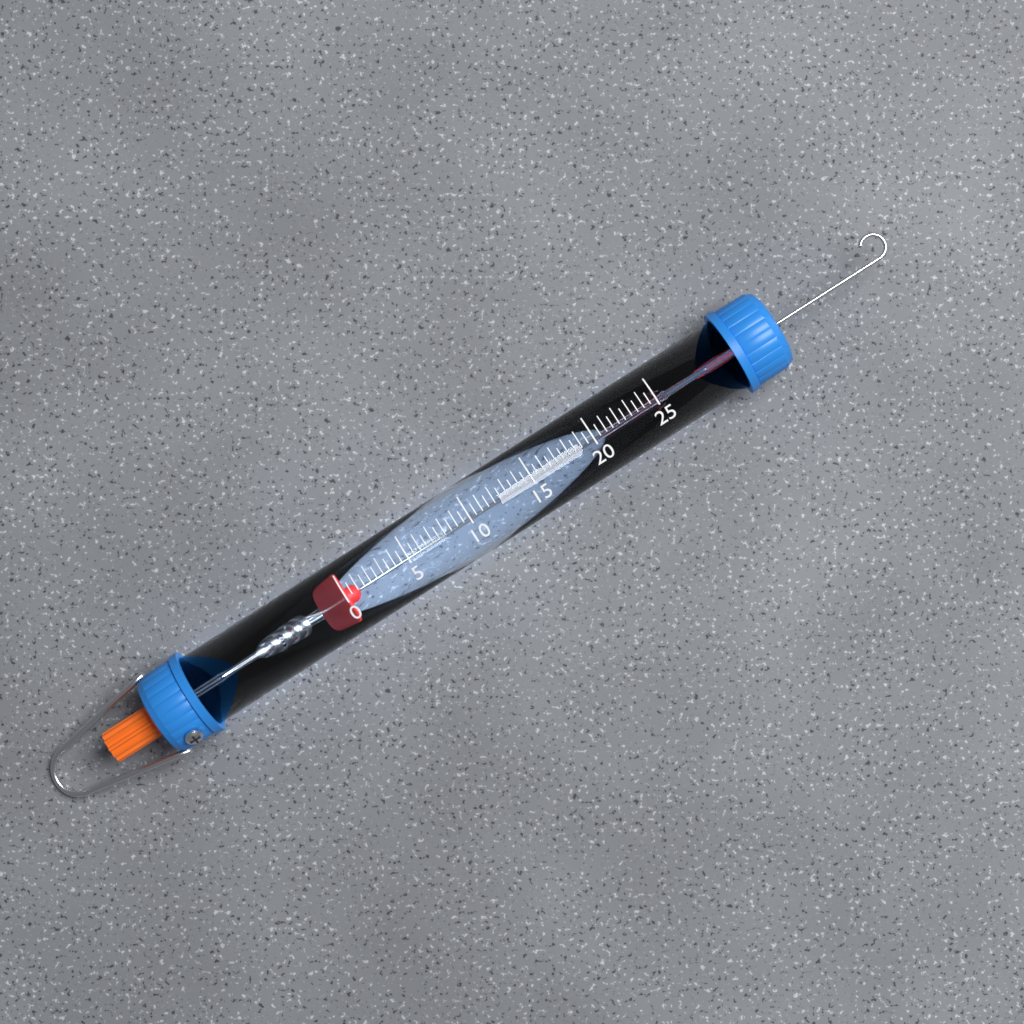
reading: 0.0 (no unit)
